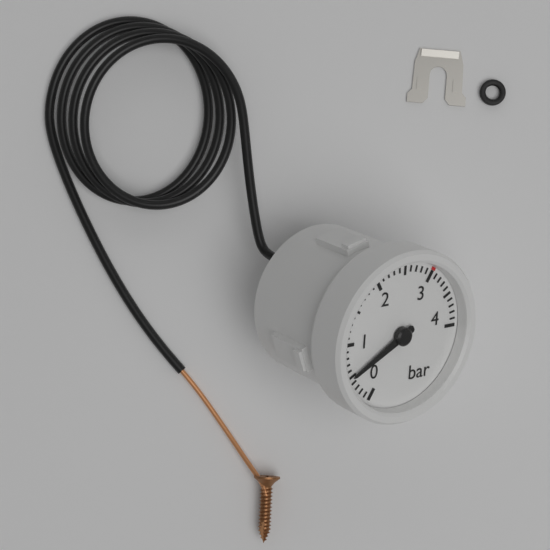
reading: 0.5 bar
